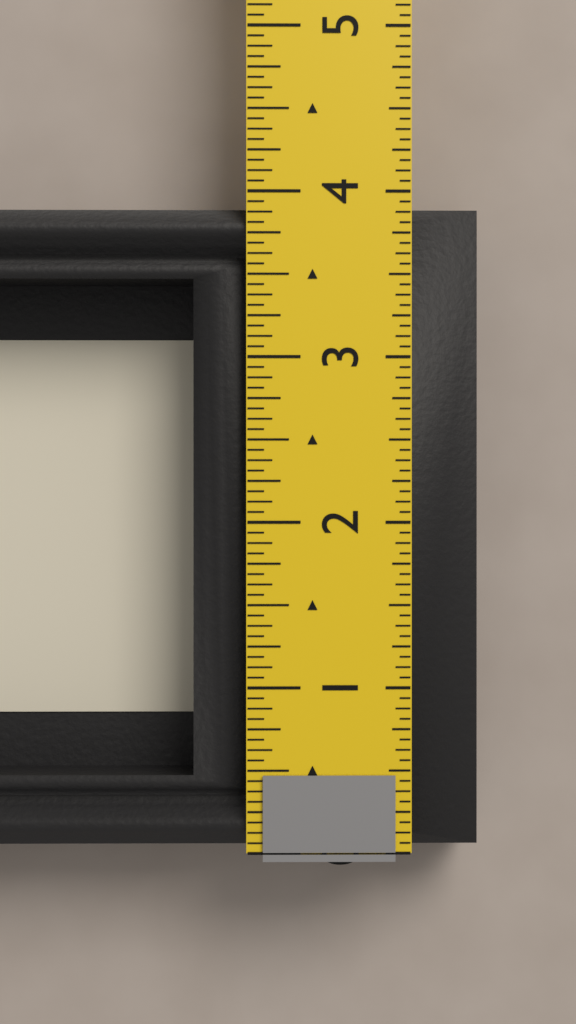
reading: 3.9375 in
